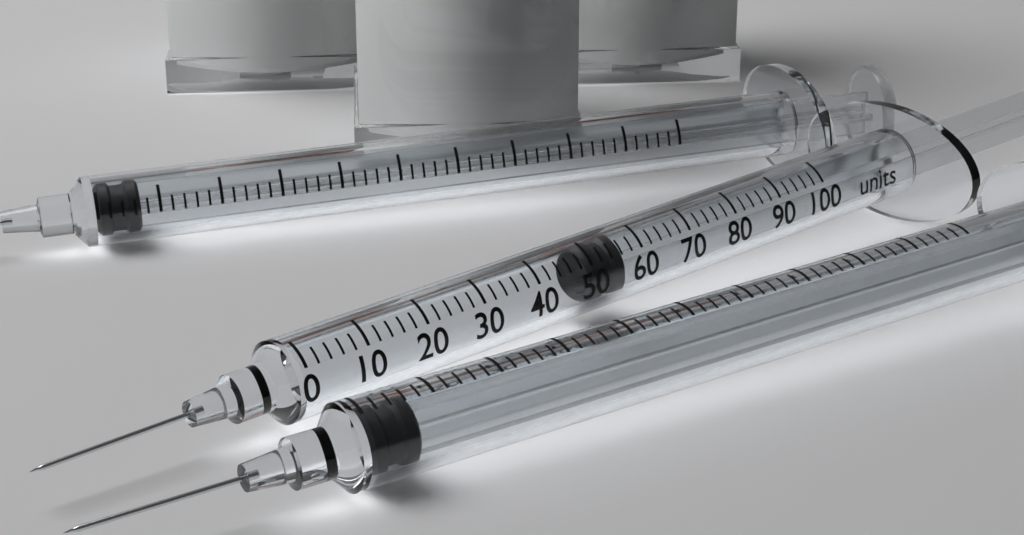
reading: 50 units
